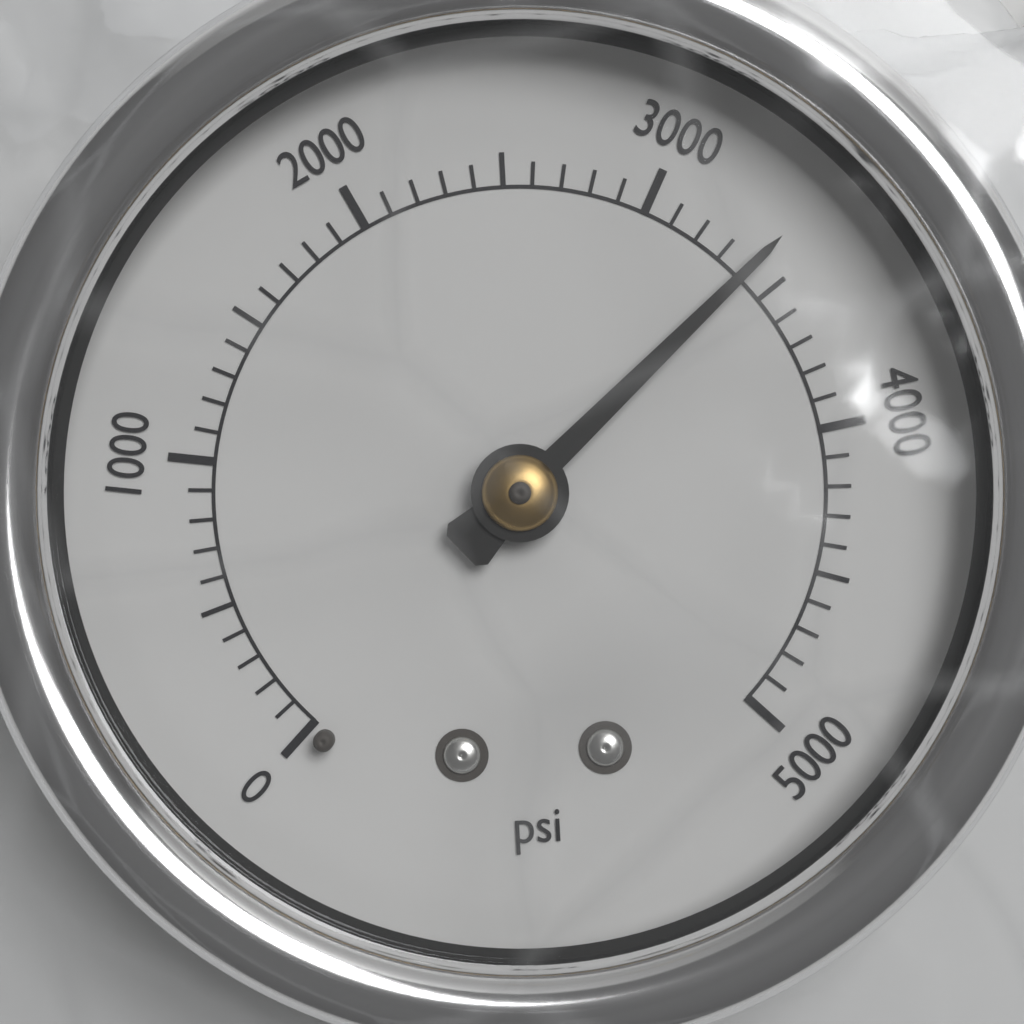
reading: 3400 psi
